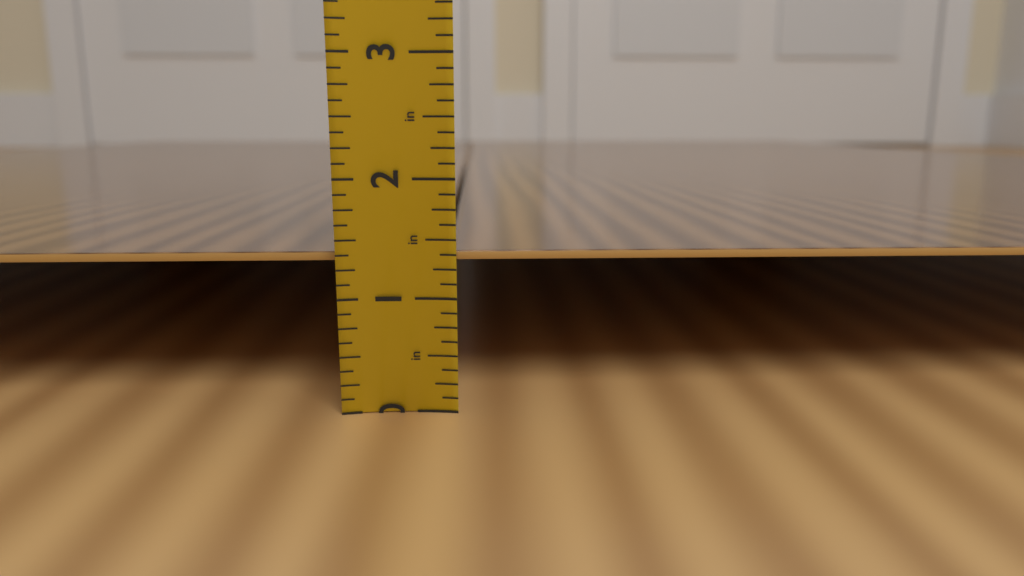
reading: 1.375 in
